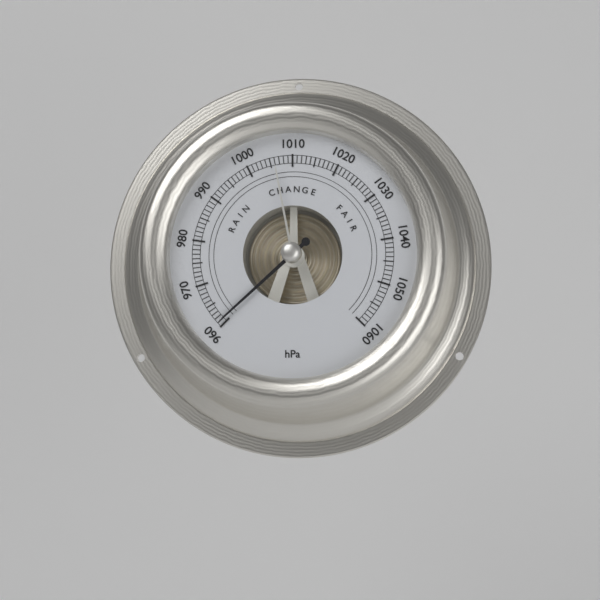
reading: 961 hPa
